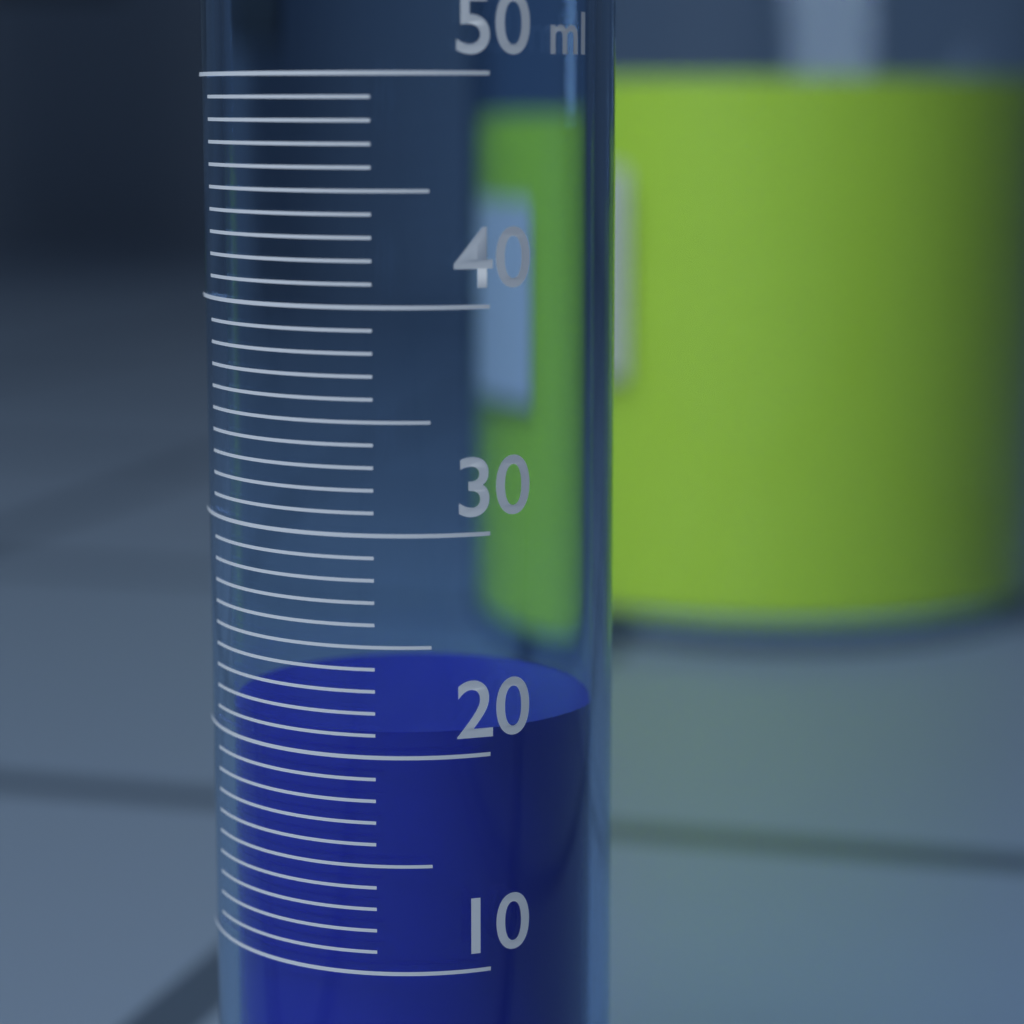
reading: 21 ml
